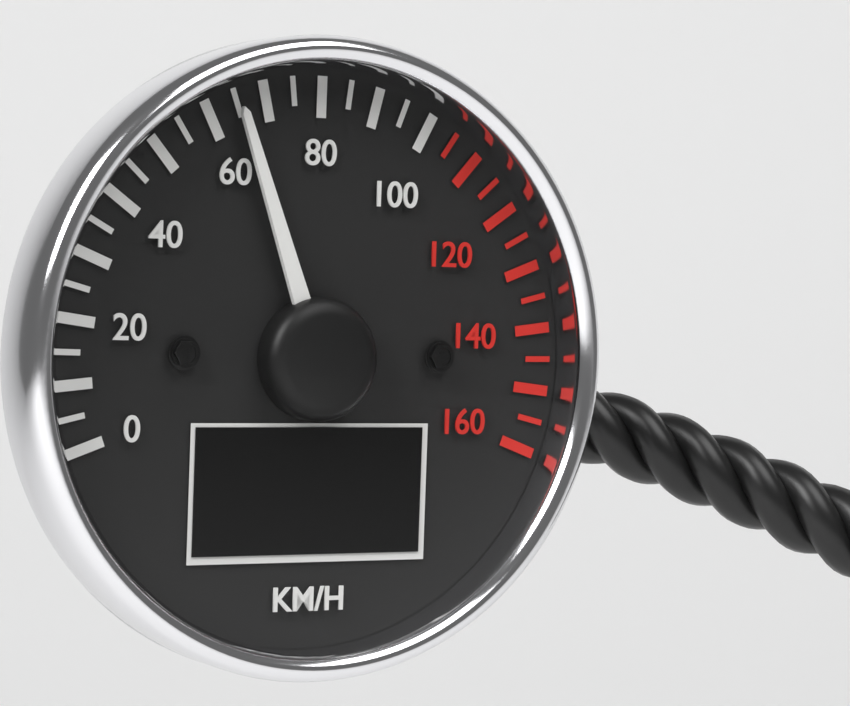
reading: 65 km/h
